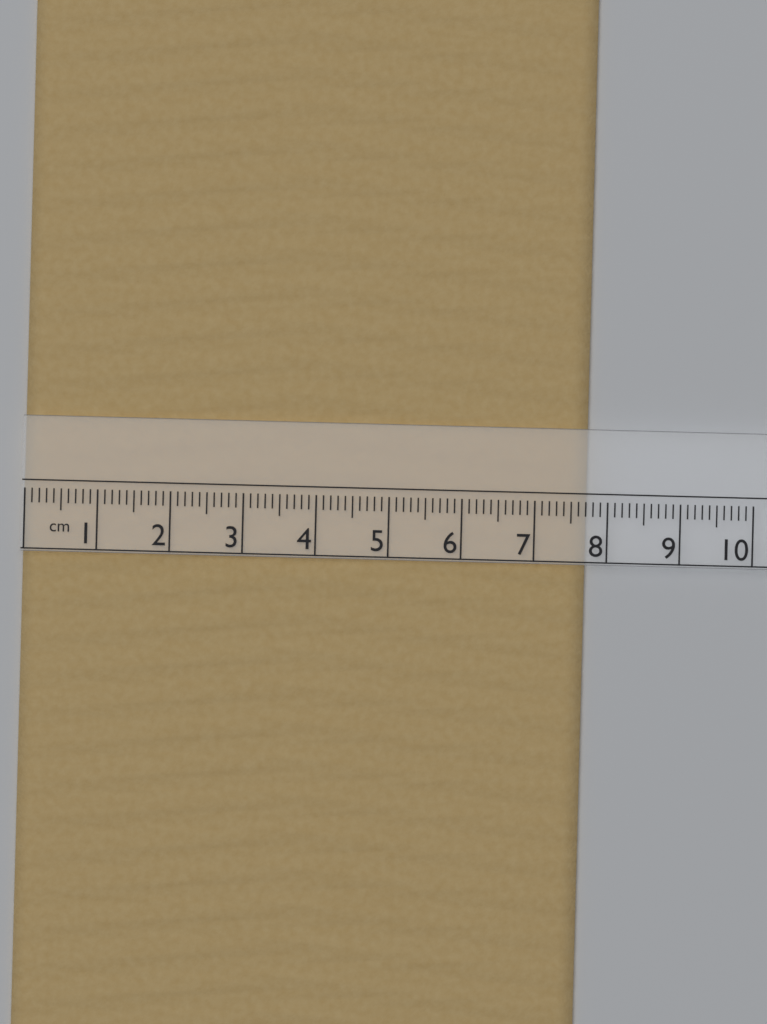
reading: 7.7 cm
